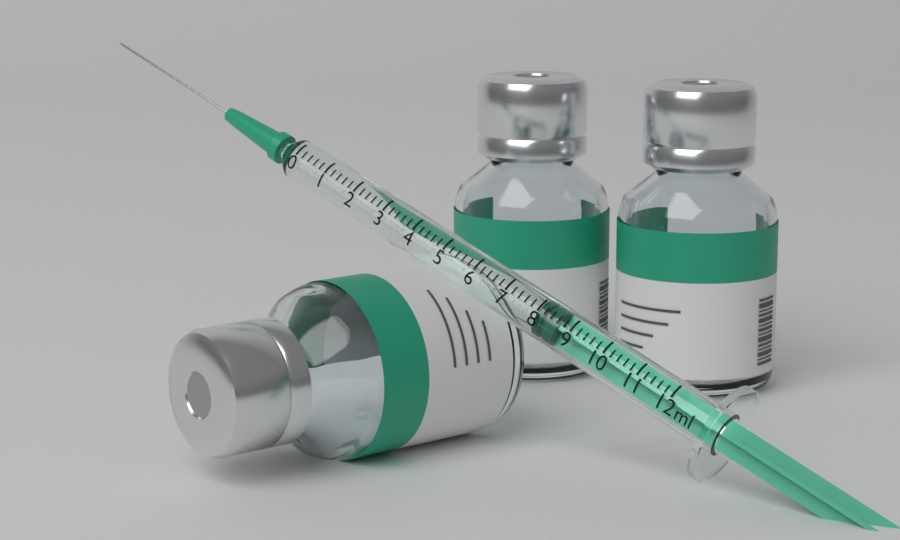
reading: 8.0 ml
